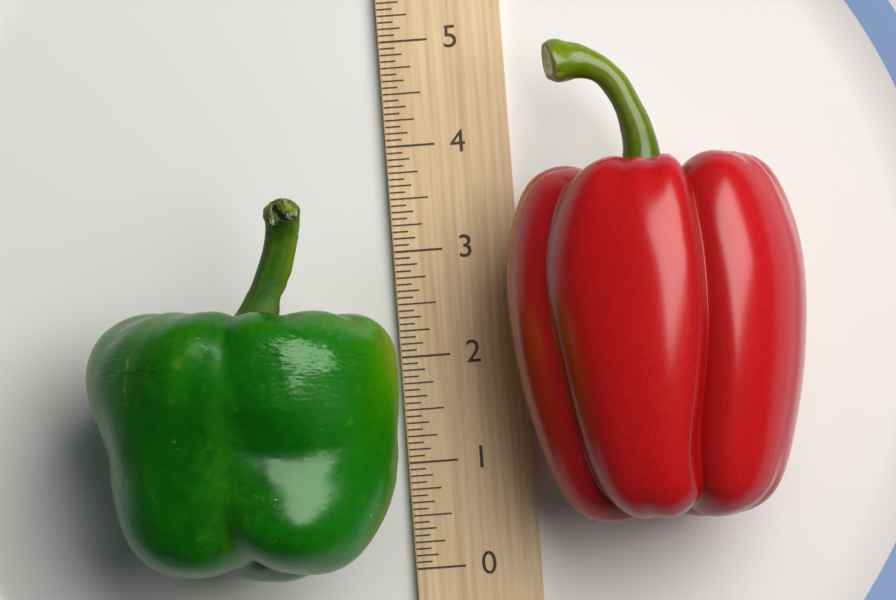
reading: 3.4375 (no unit)
